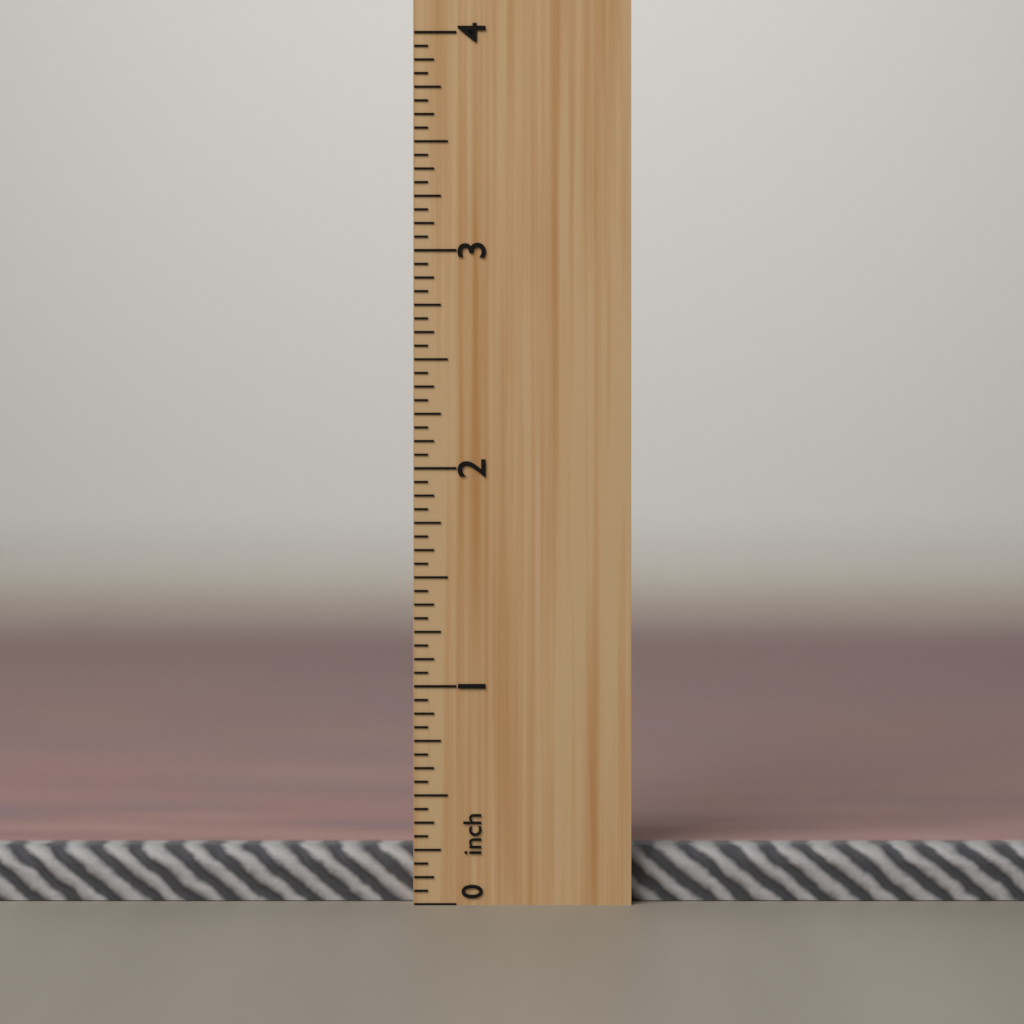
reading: 0.2500 inch
